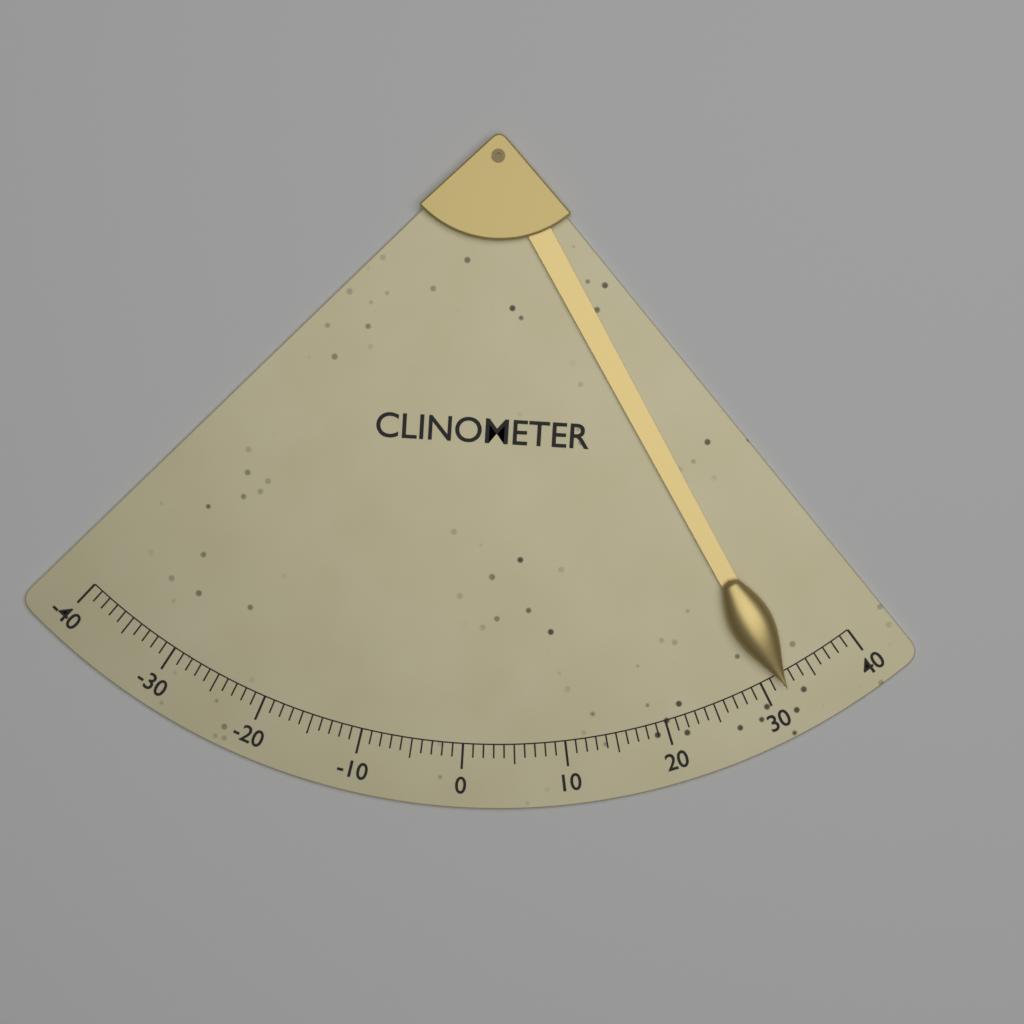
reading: 32 (no unit)
